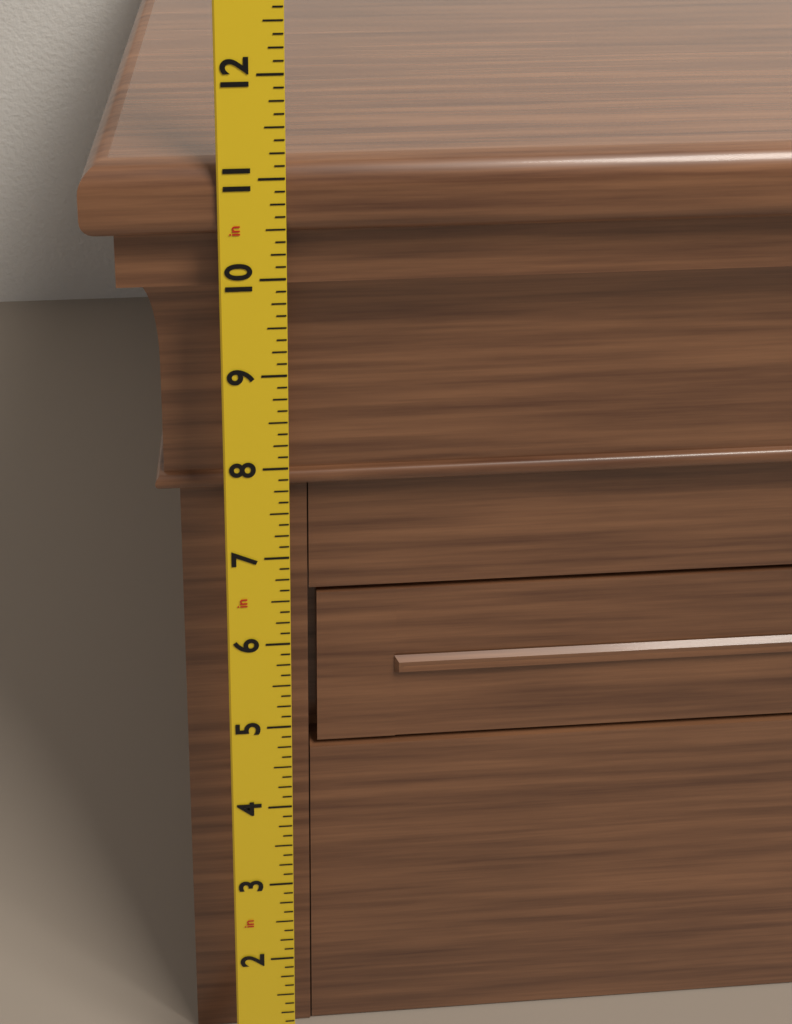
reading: 11.125 in
